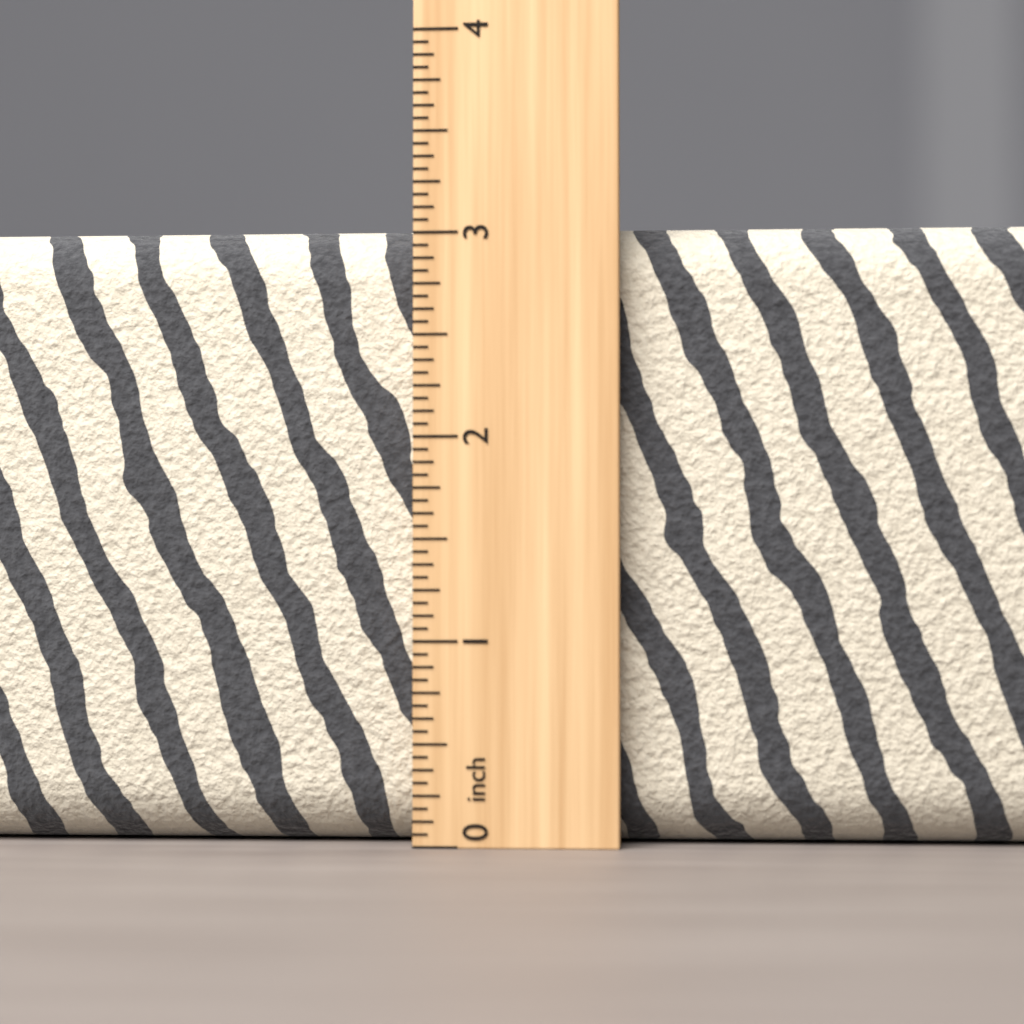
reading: 3.0625 inch
